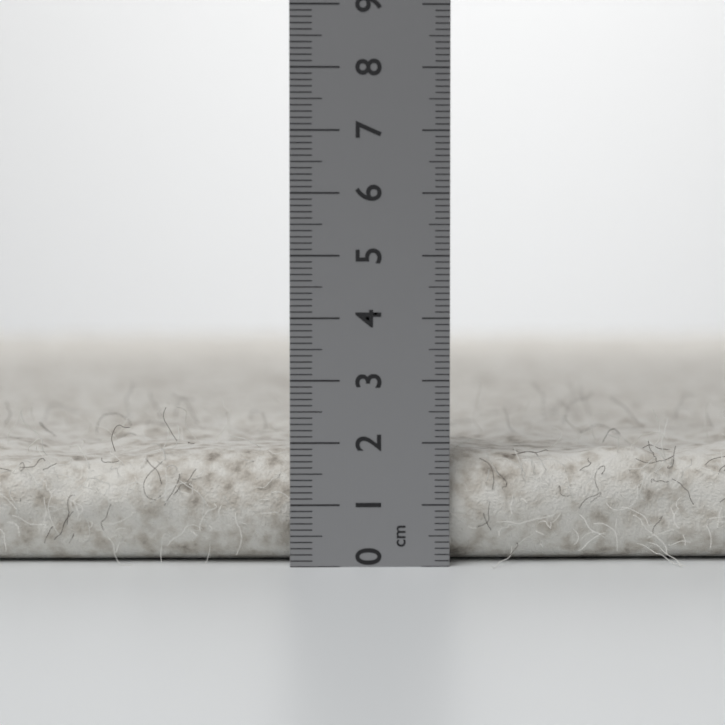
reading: 1.9 cm
